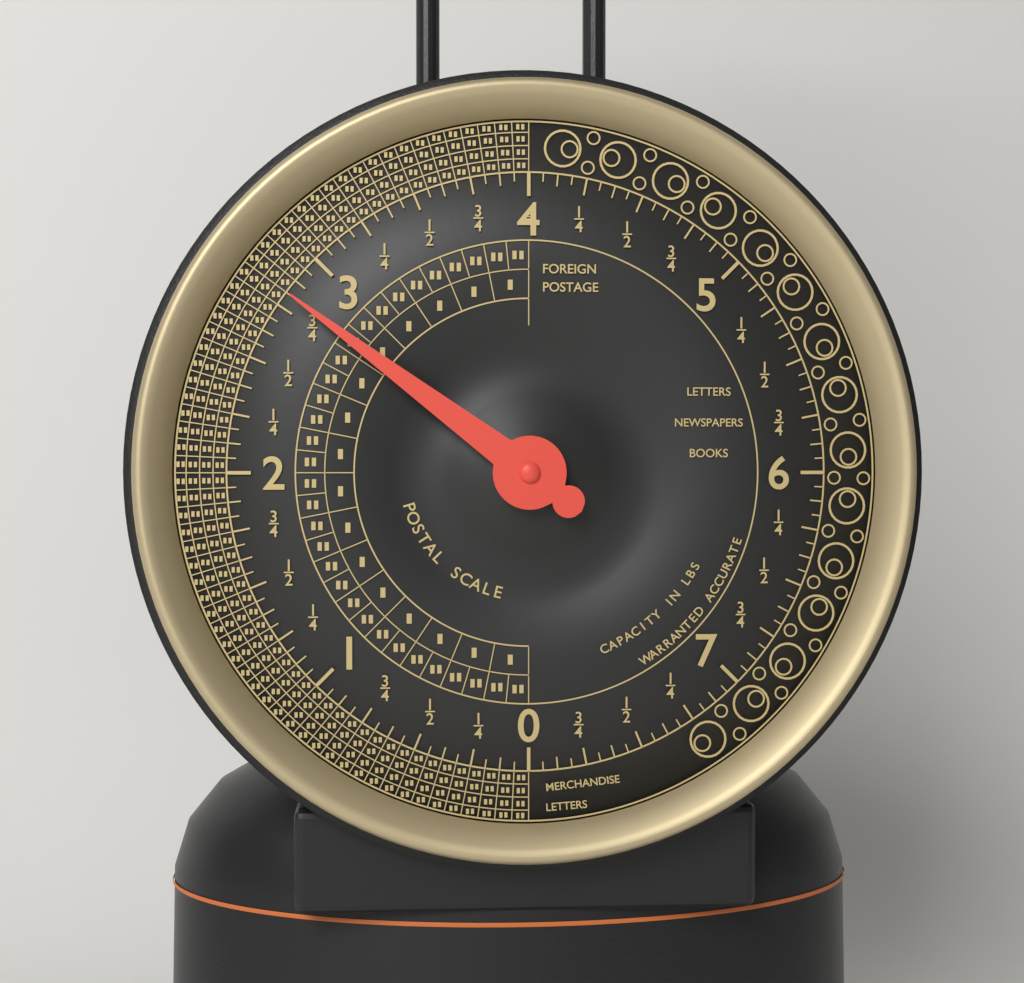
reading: 2.8125 lbs
